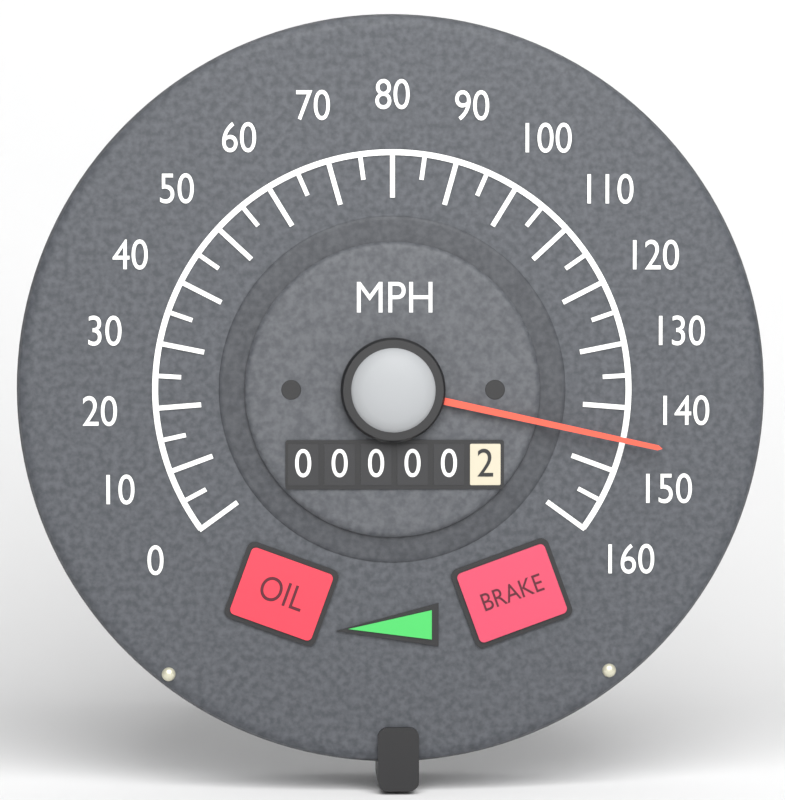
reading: 145 MPH
